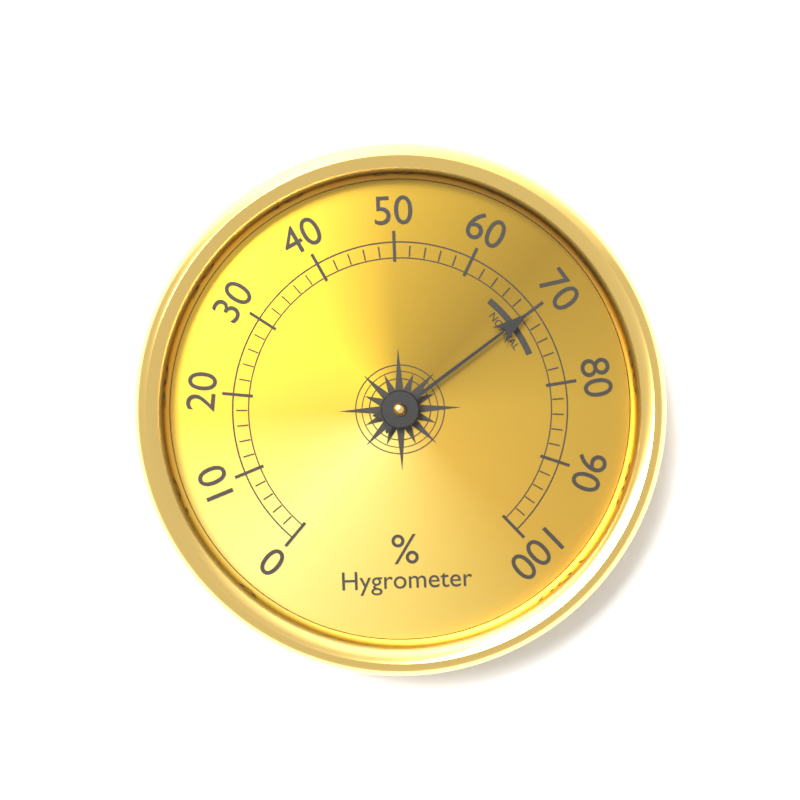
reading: 70 %
